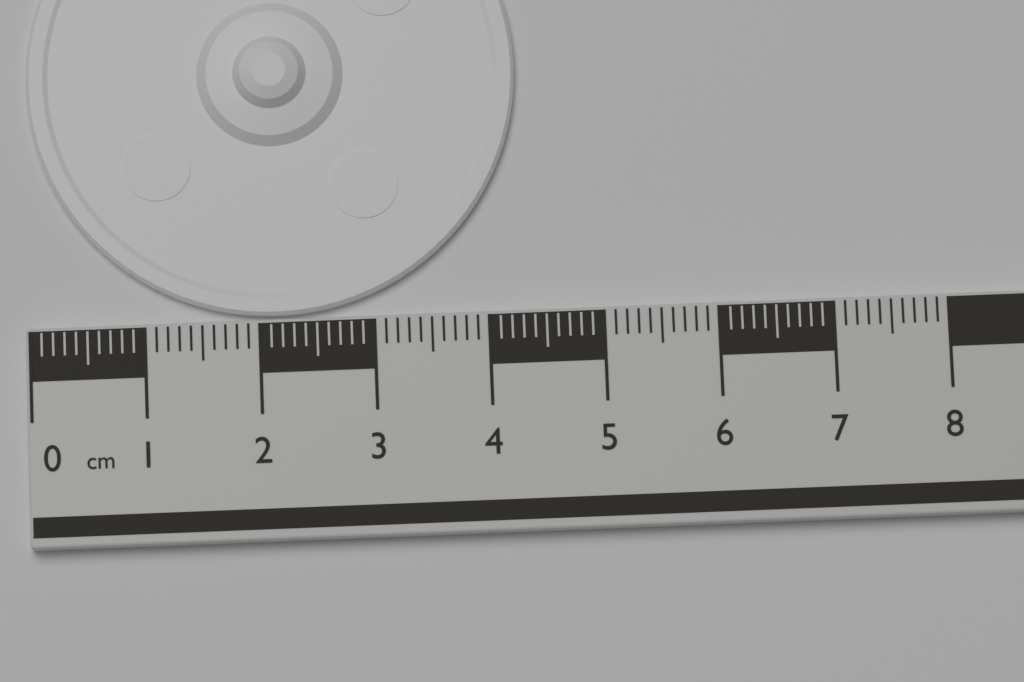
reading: 4.3 cm
